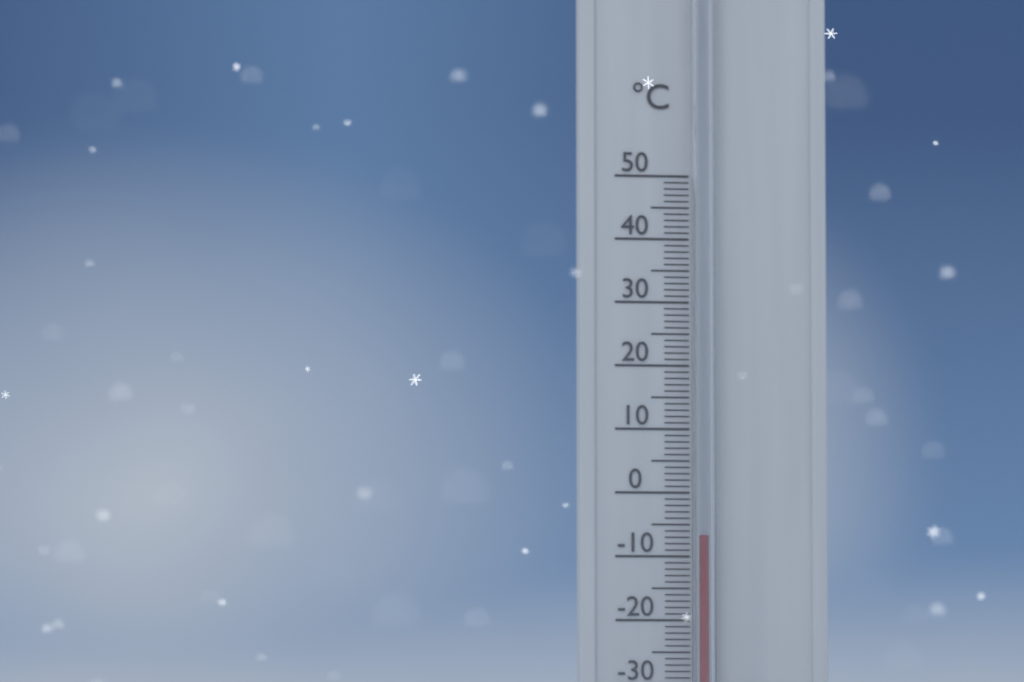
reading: -7 °C
